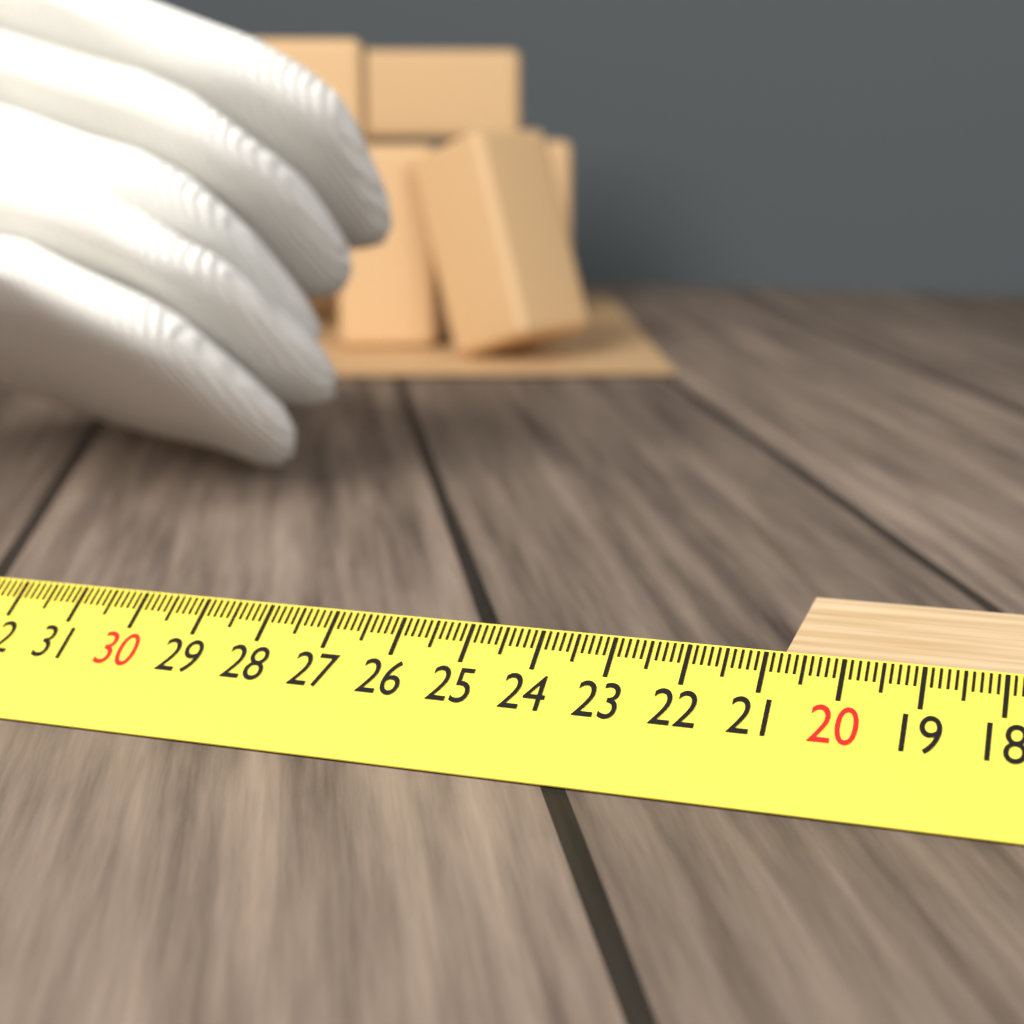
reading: 20.8 cm
